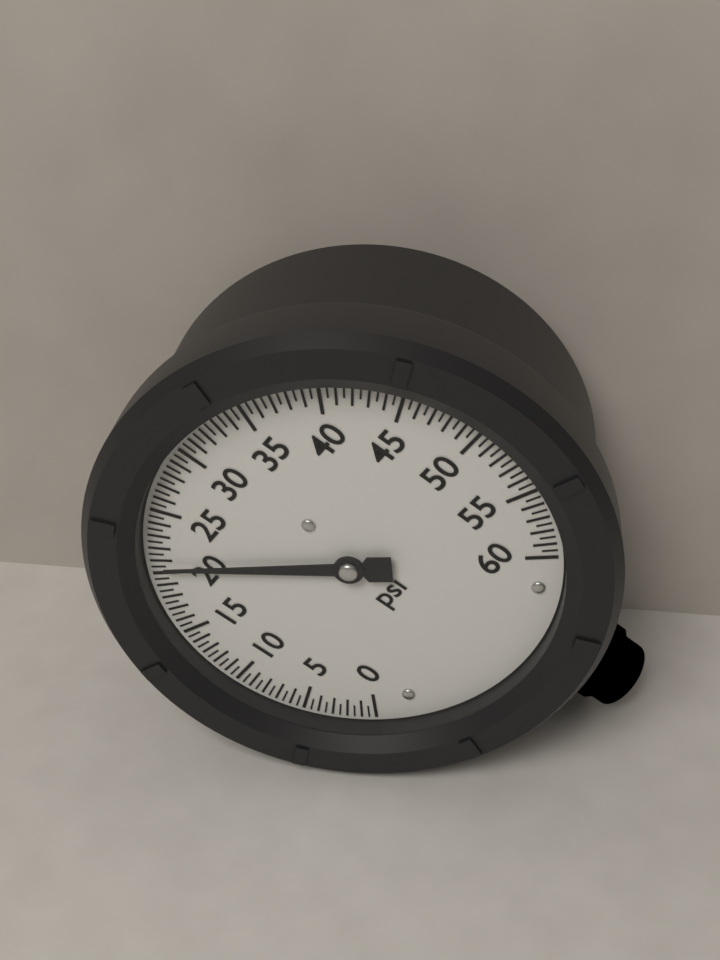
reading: 20.5 psi
